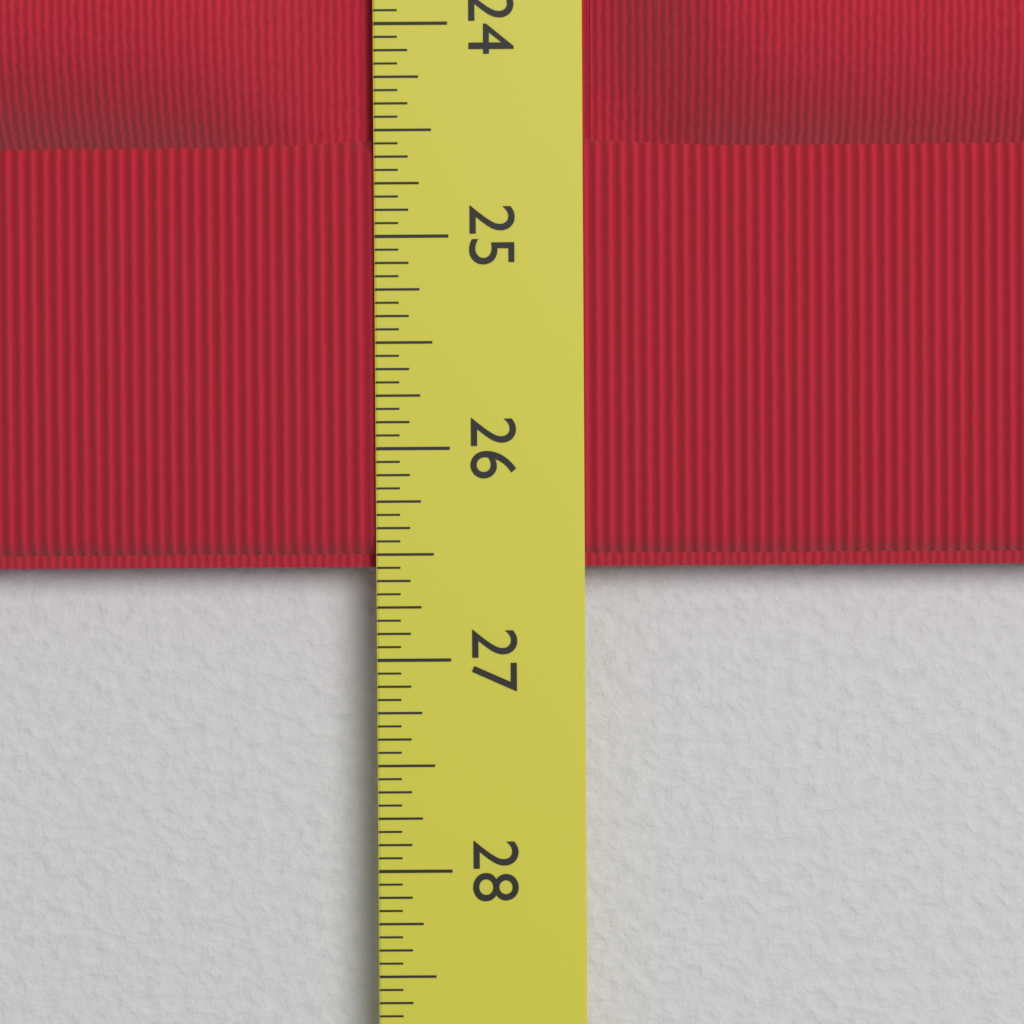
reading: 26.5625 in
